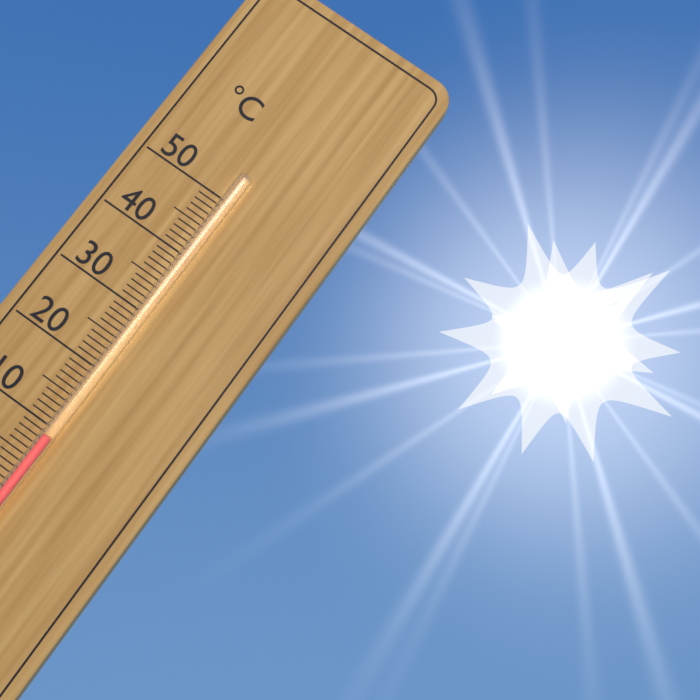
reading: 9 °C
